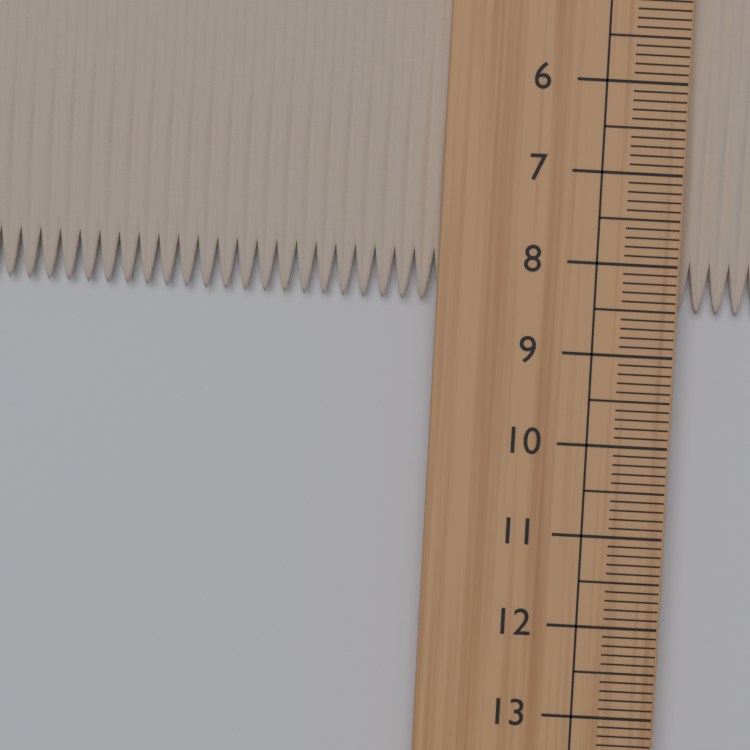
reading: 8.5 cm
